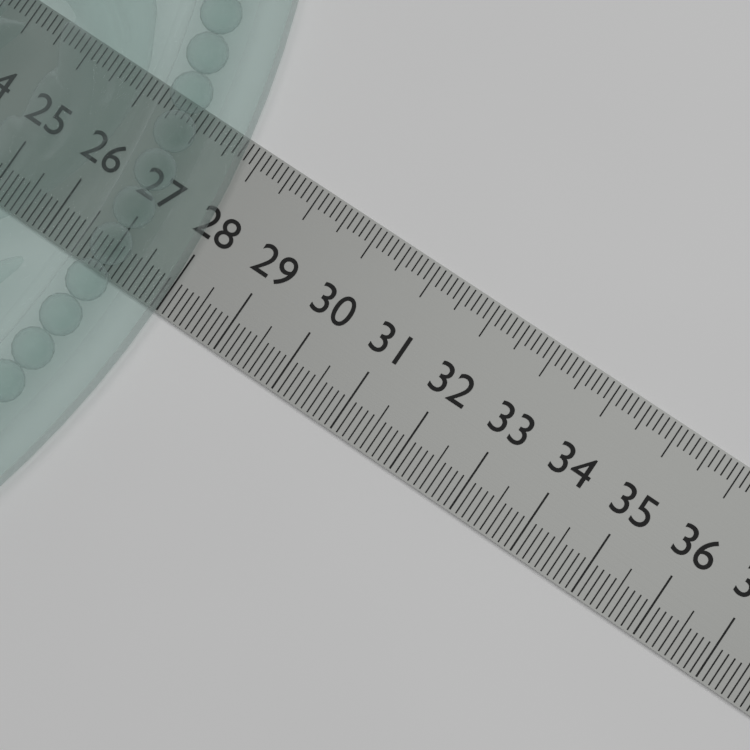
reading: 28.0 (no unit)
